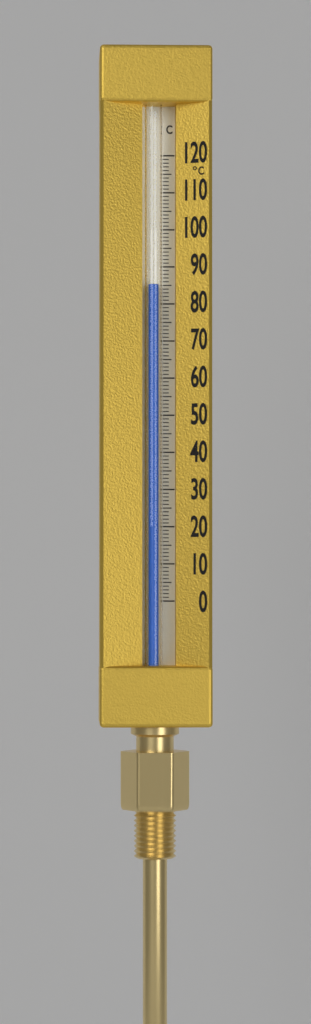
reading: 85 °C
